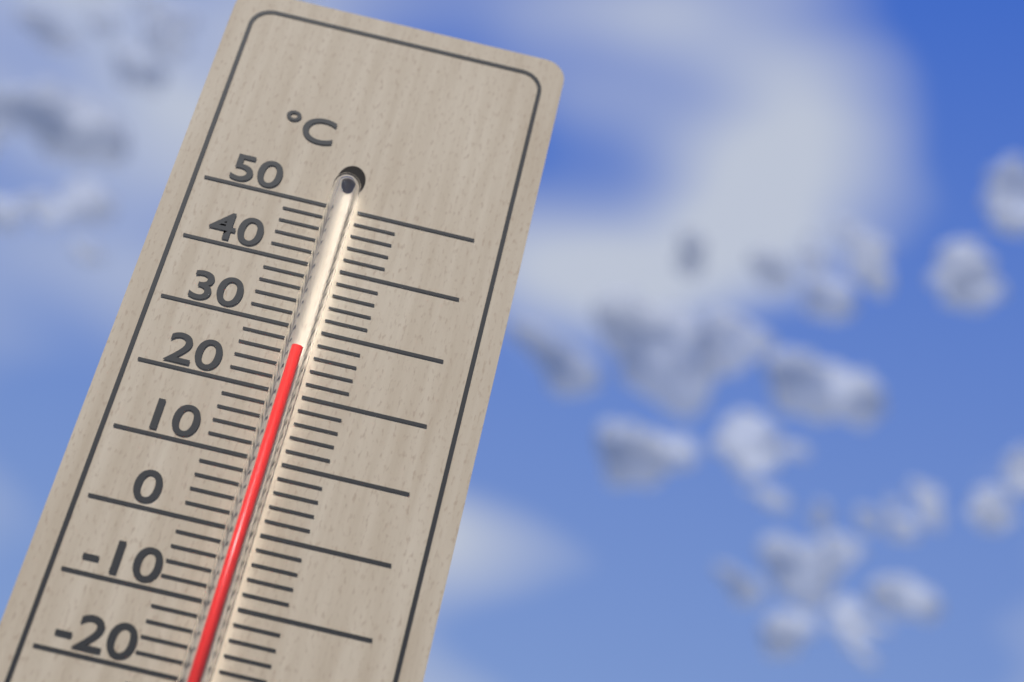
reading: 26 °C
